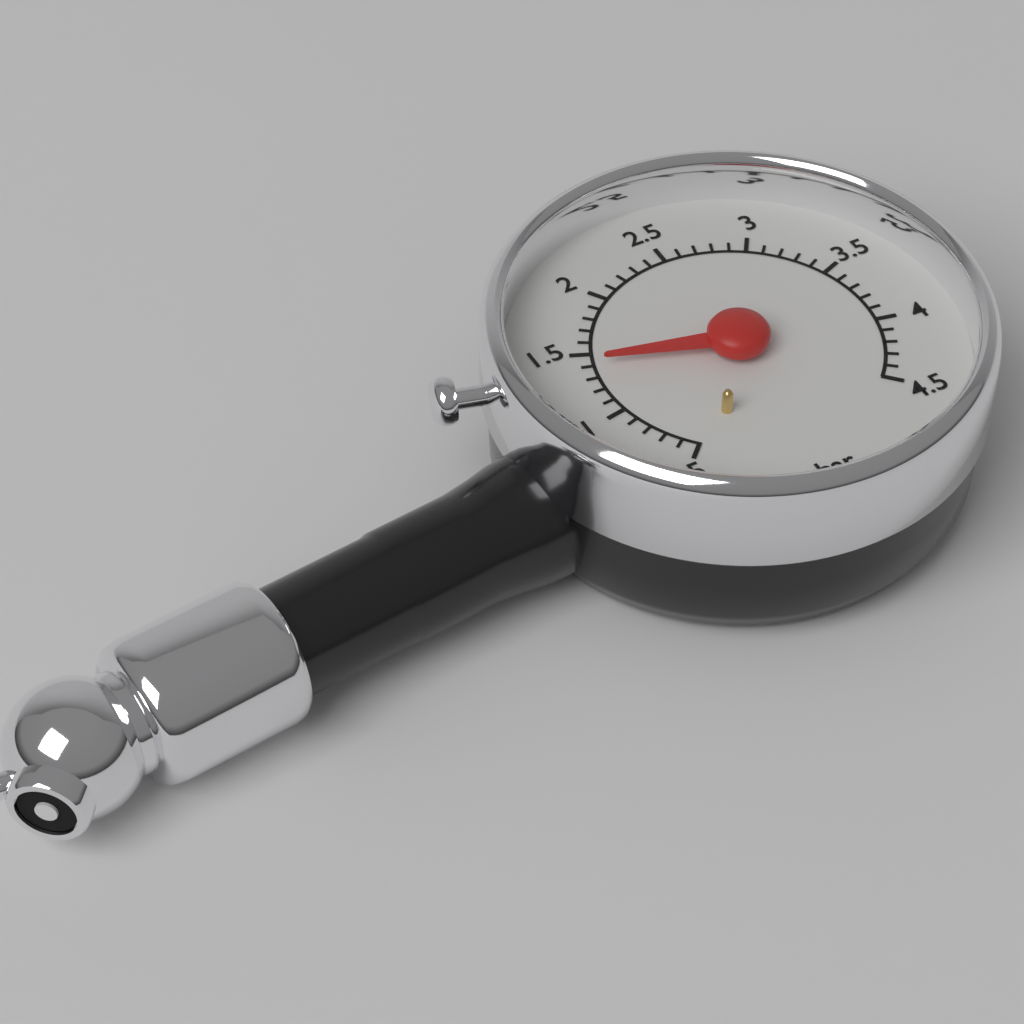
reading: 1.4 bar
